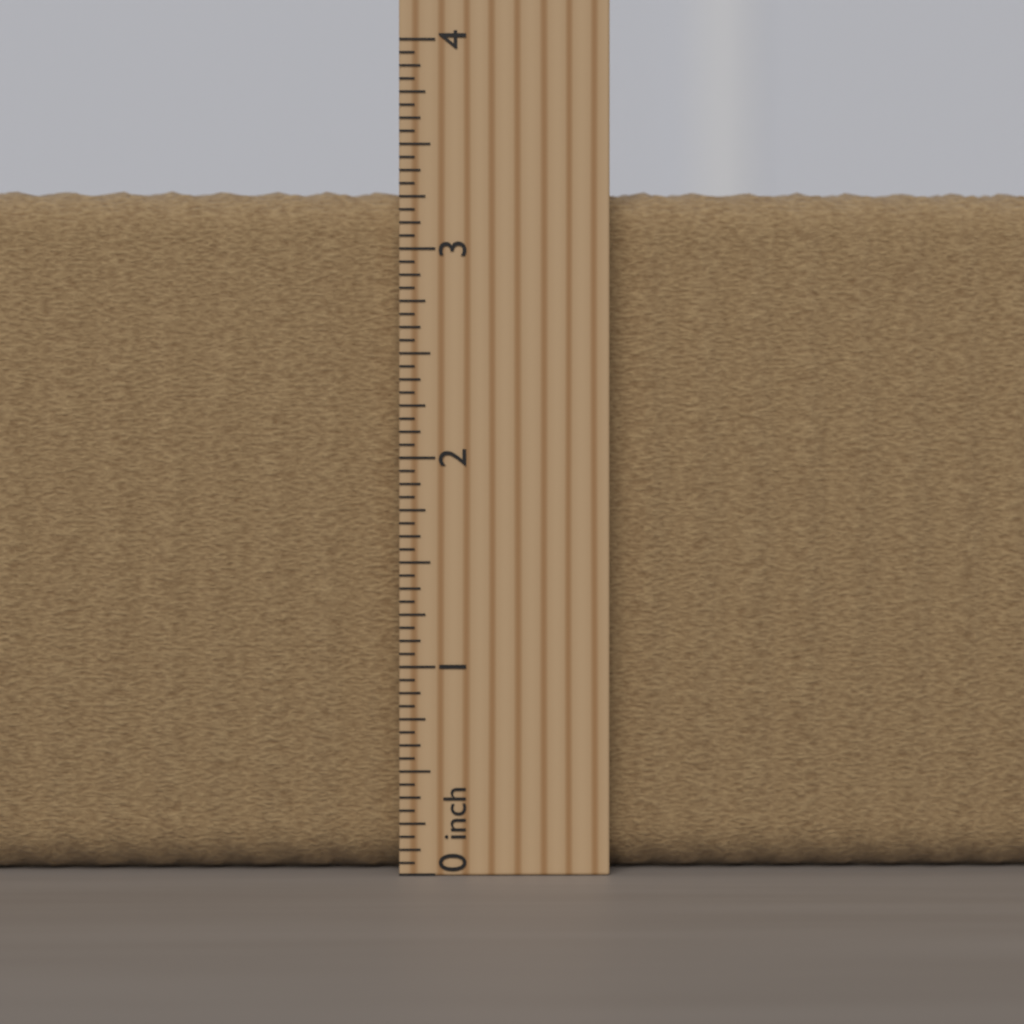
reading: 3.3125 inch
